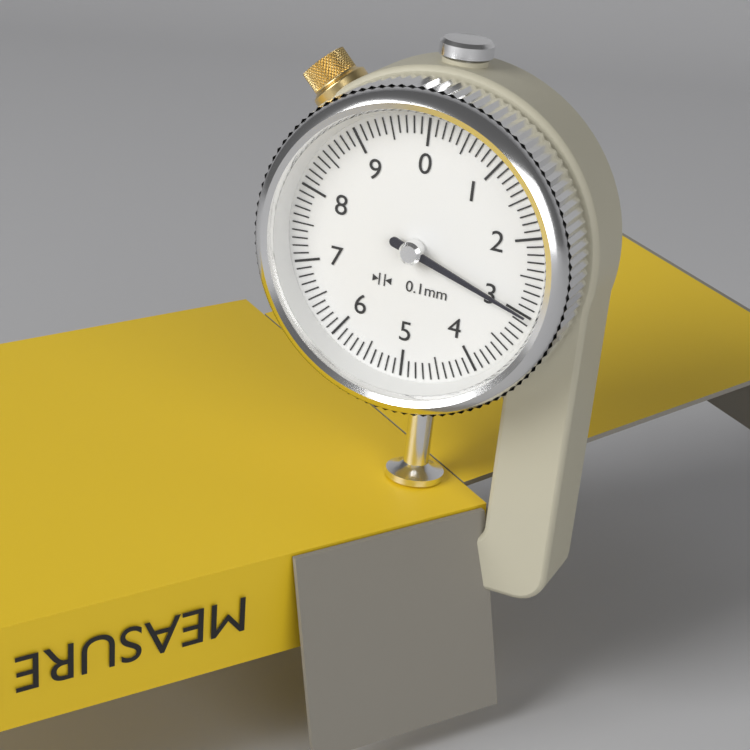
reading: 3.0 mm
